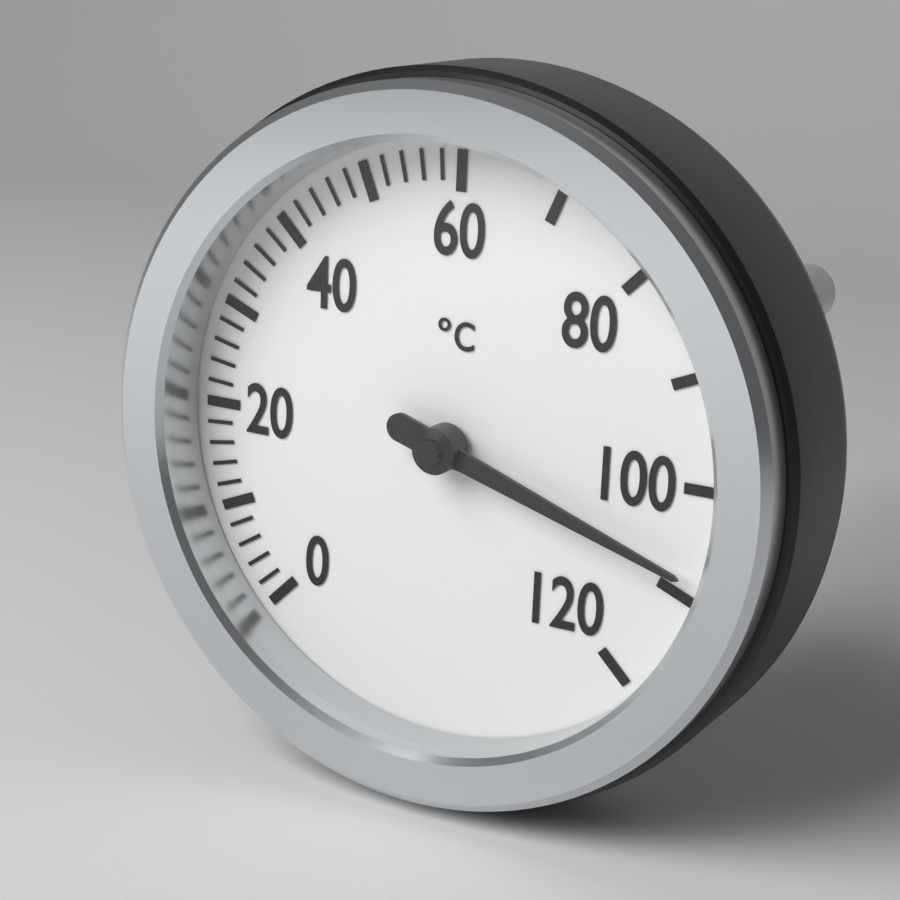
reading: 108 °C
